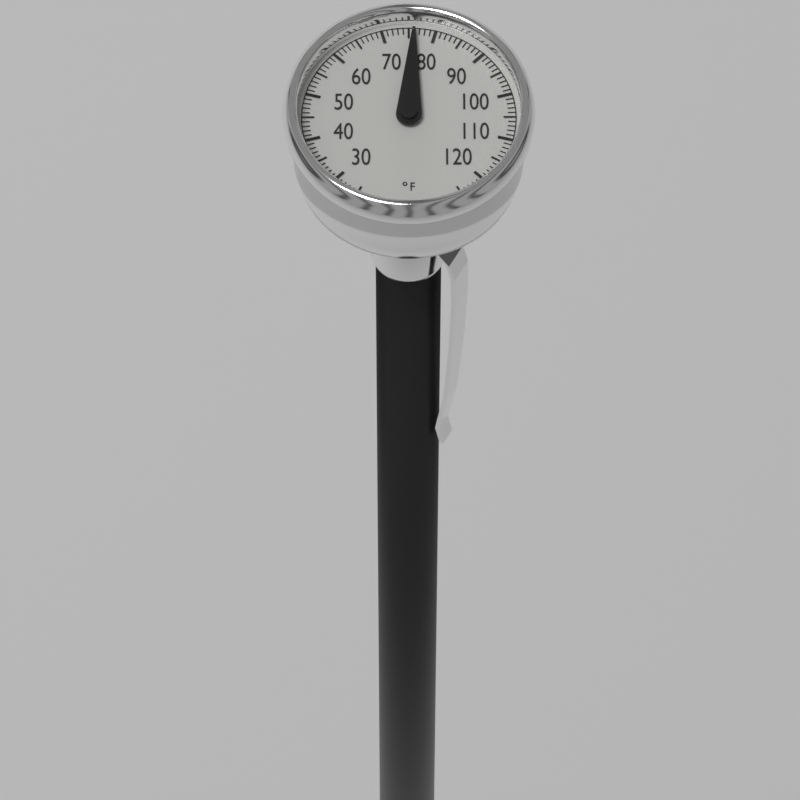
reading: 76 °F
